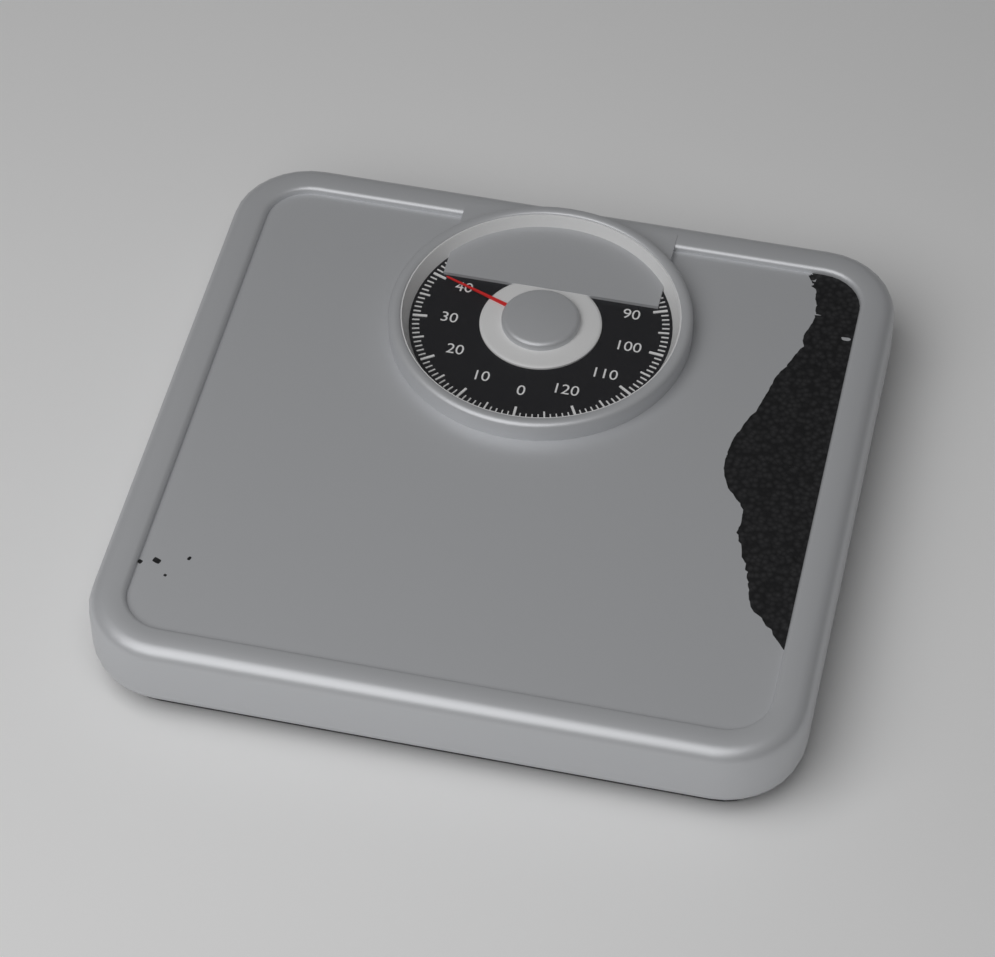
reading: 40 kg
